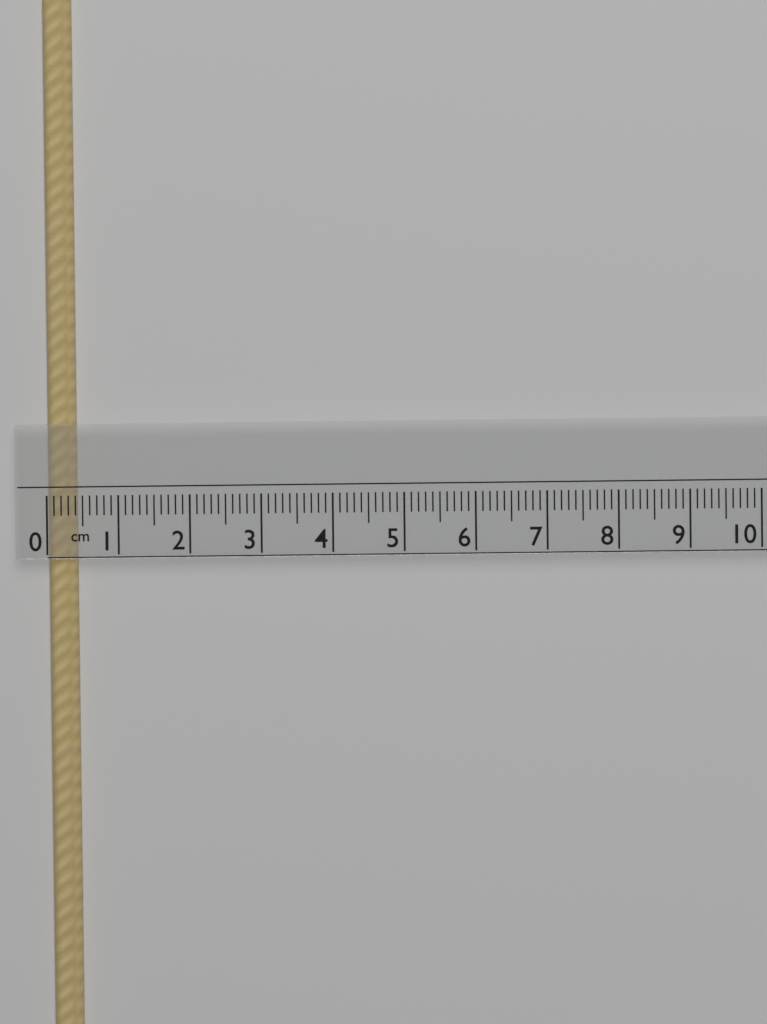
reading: 0.4 cm
